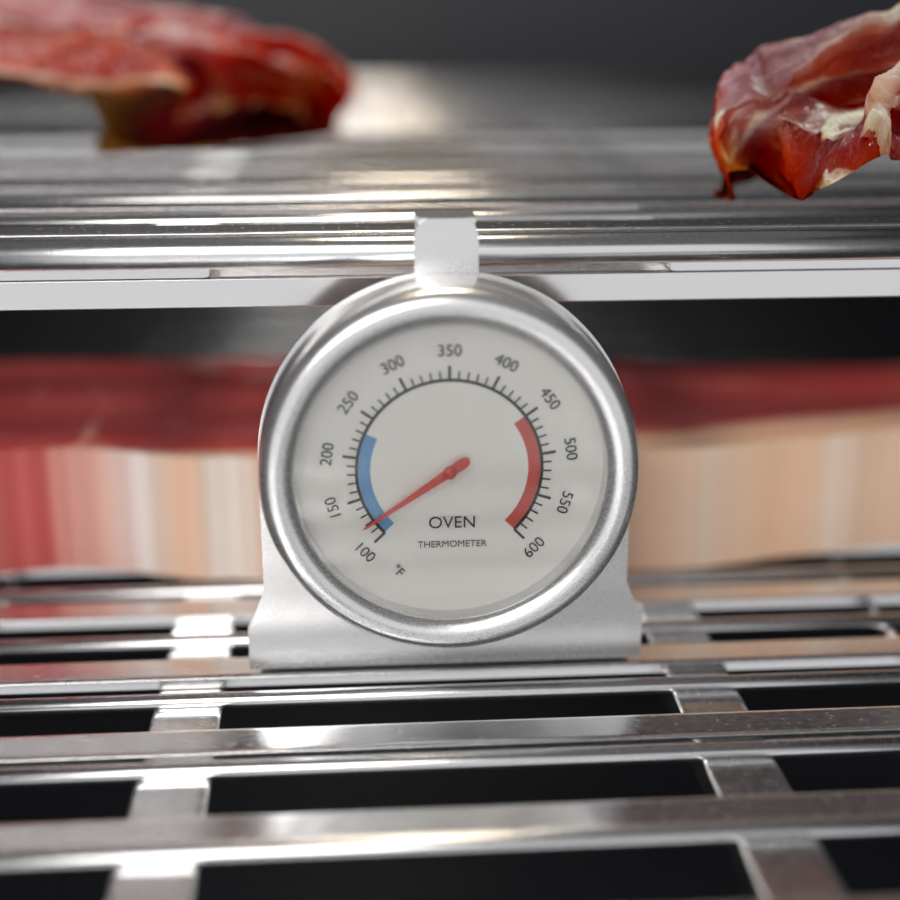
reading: 120 °F
